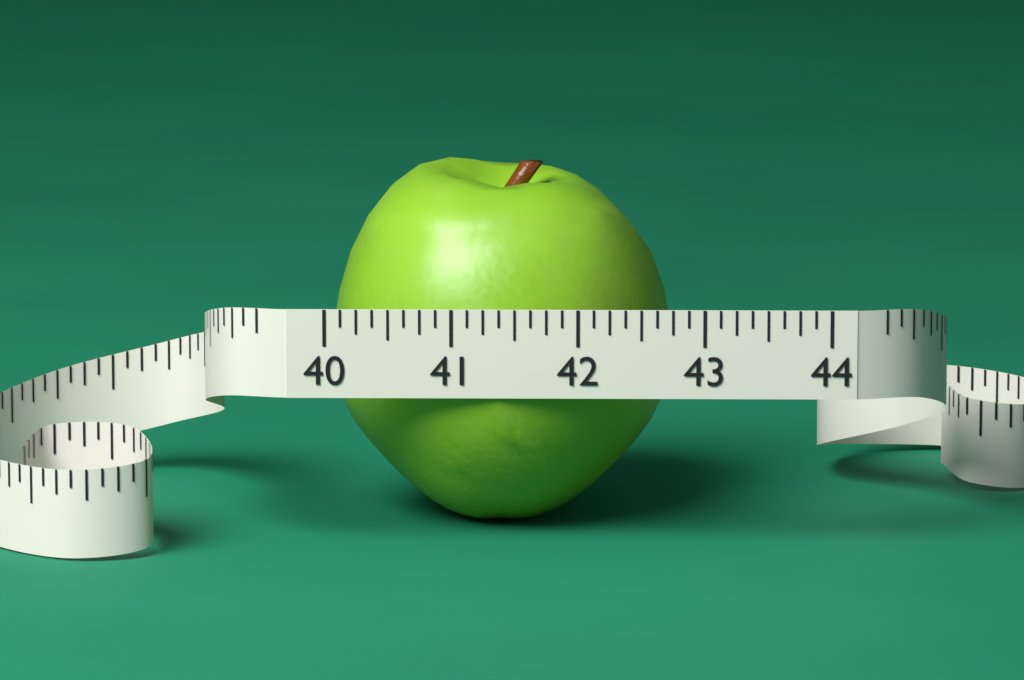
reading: 42.750 (no unit)
